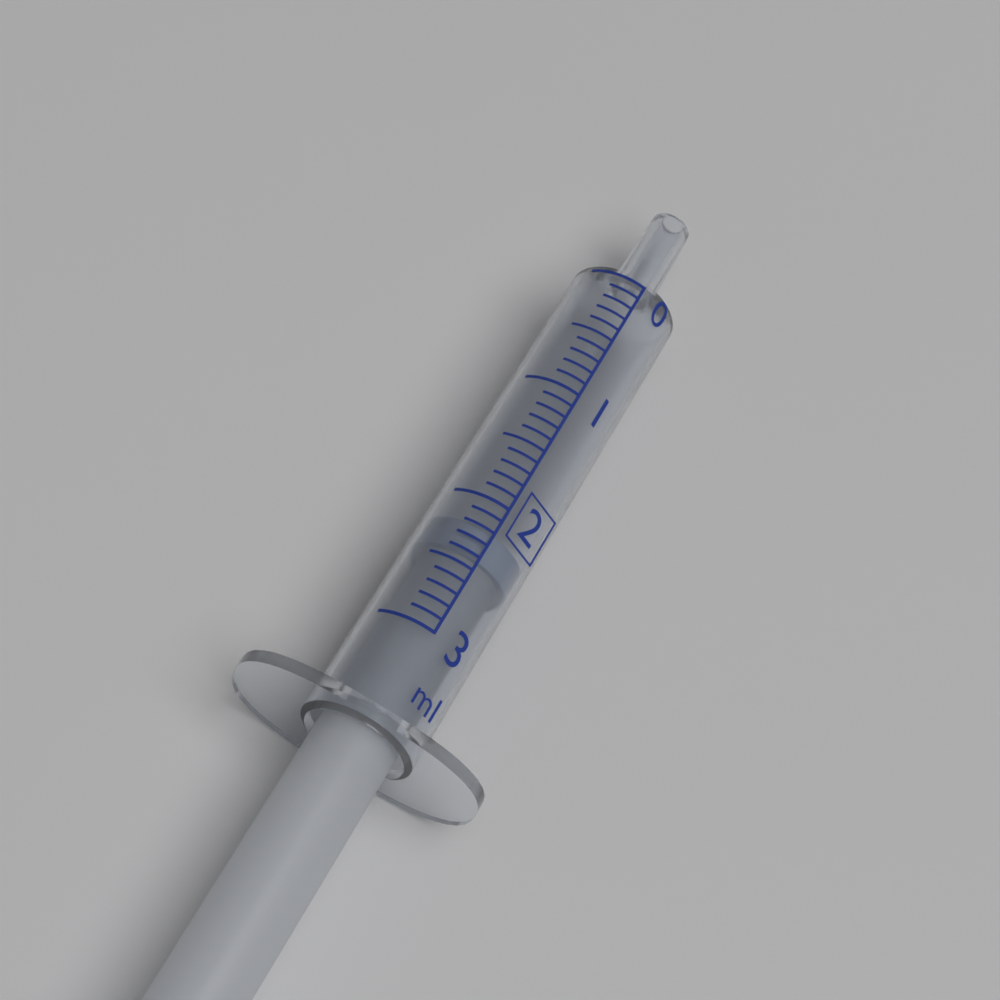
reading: 2.2 ml
